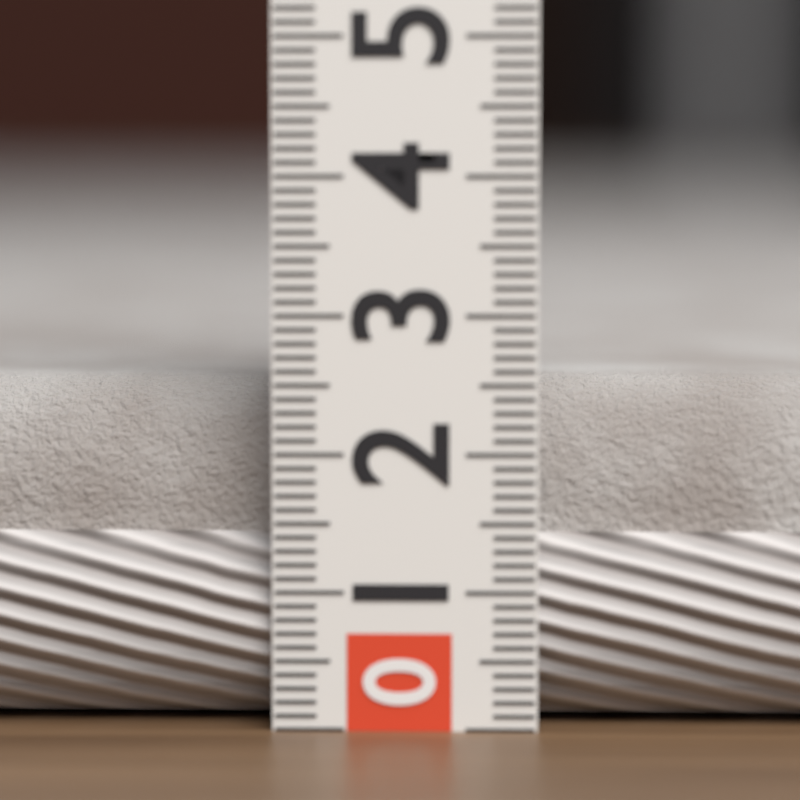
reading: 2.5 (no unit)
